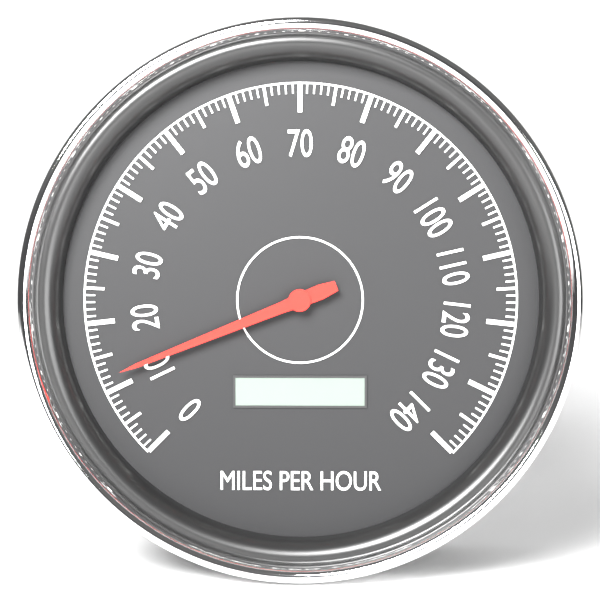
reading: 12 mph
